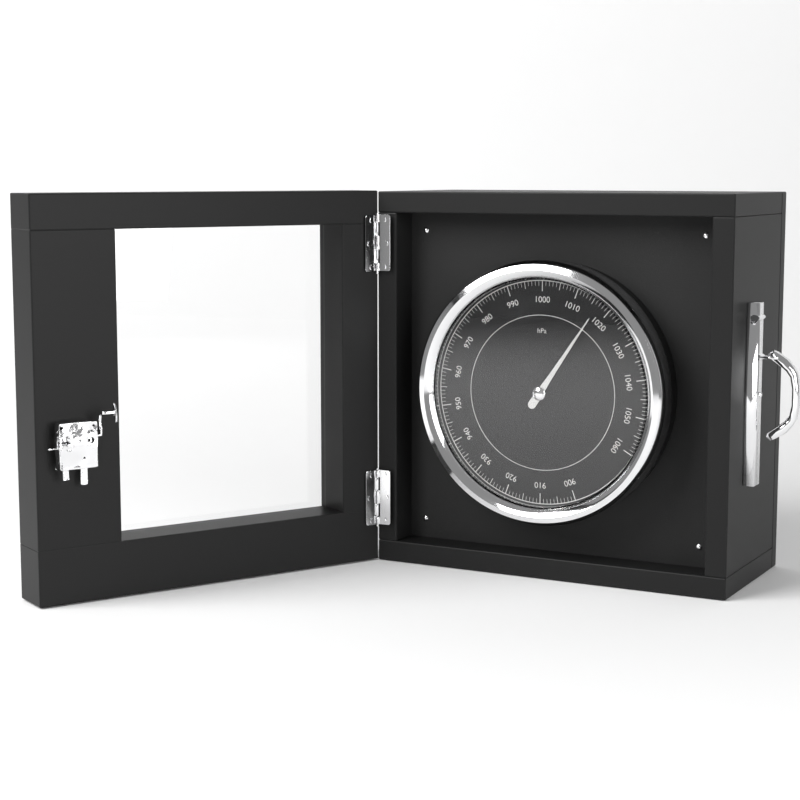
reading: 1017 hPa
